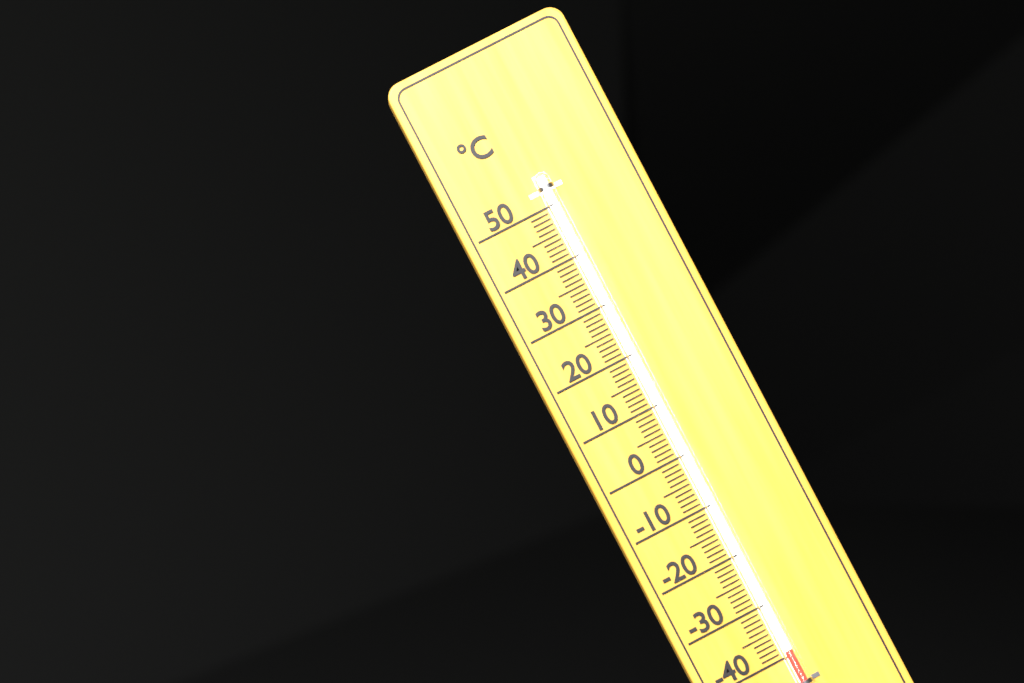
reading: -39 °C
